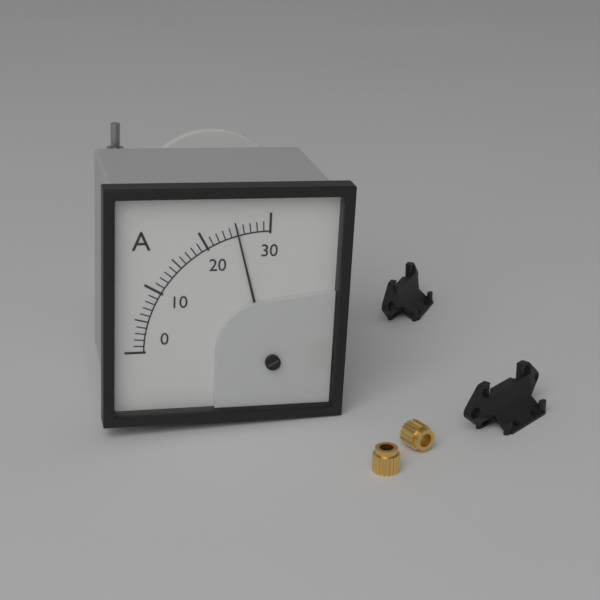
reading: 25 A
